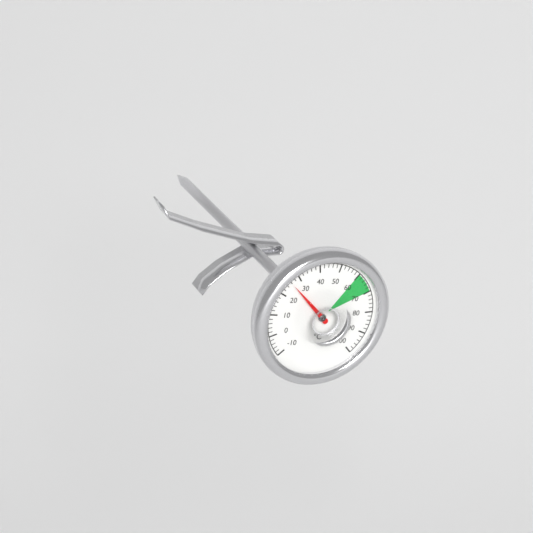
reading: 26 °C
